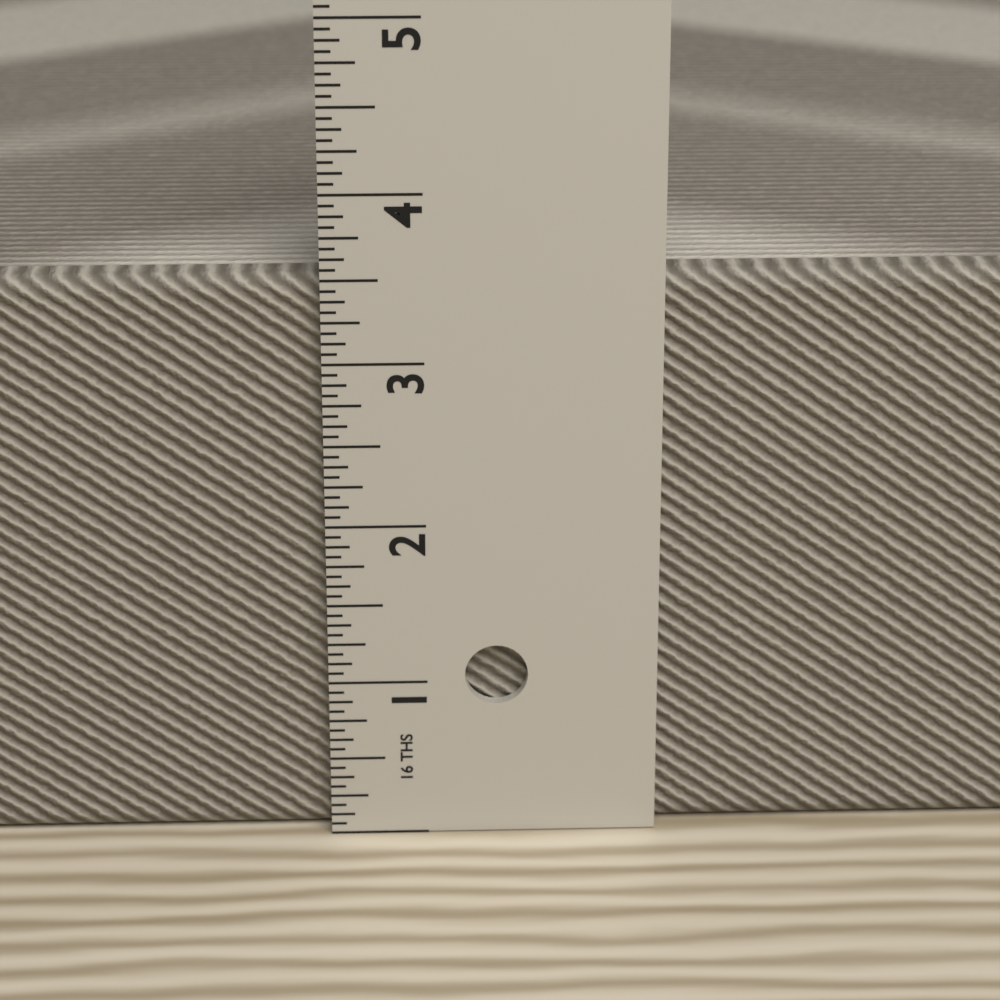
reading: 3.5000 in
